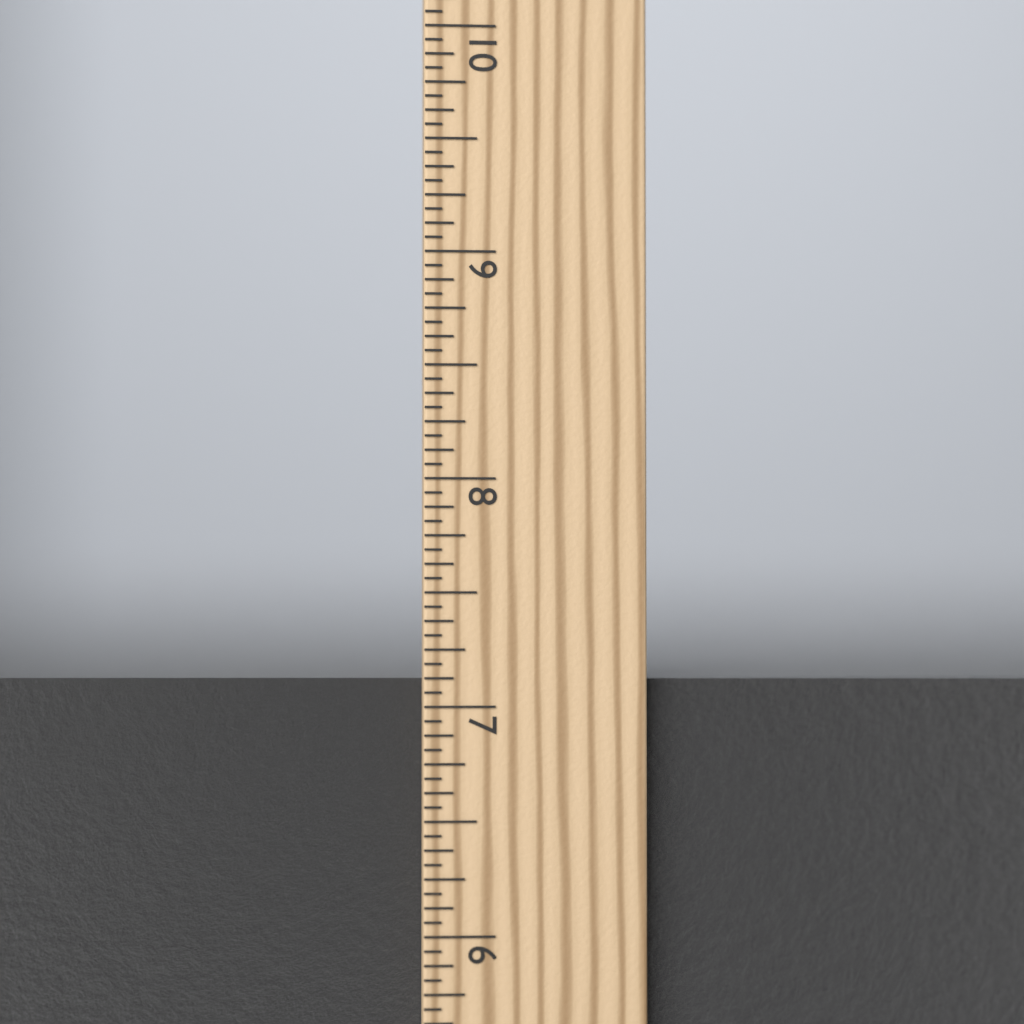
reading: 7.1250 in
